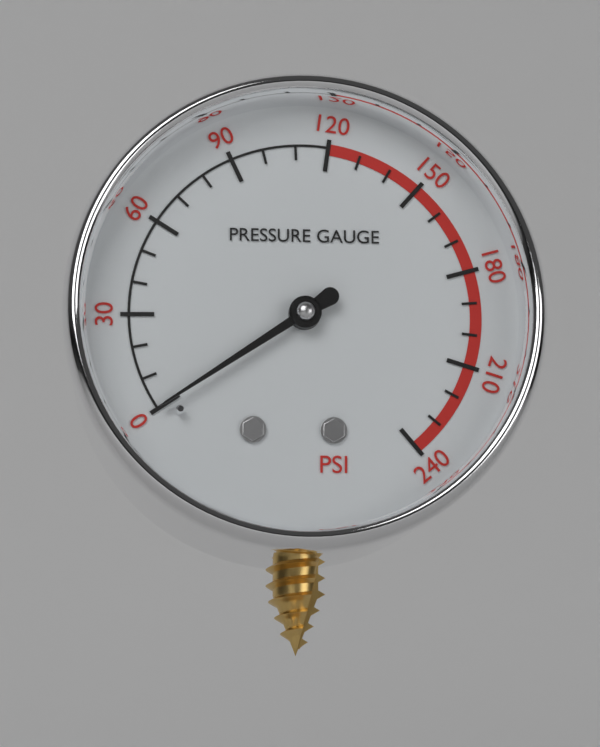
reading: 0 psi
